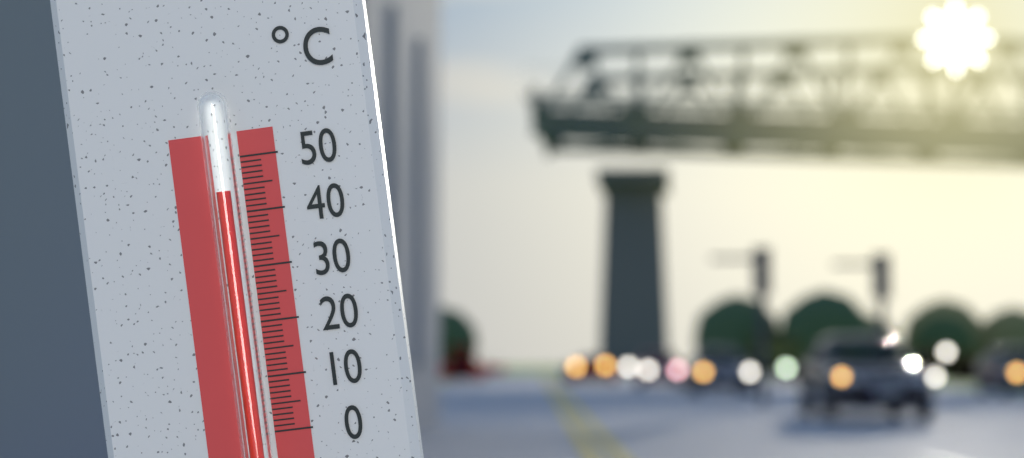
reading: 44 °C
